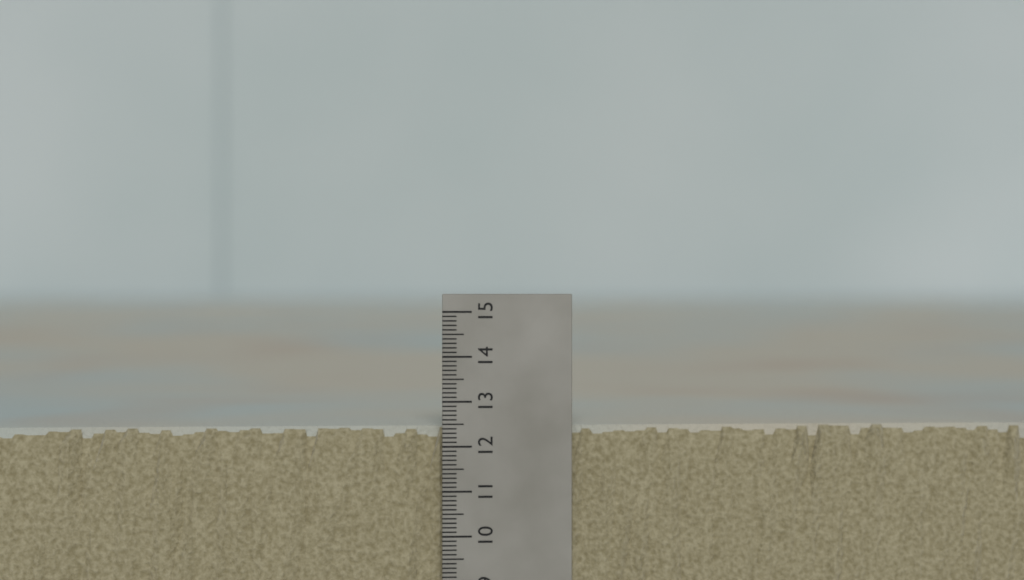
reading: 12.4 (no unit)
